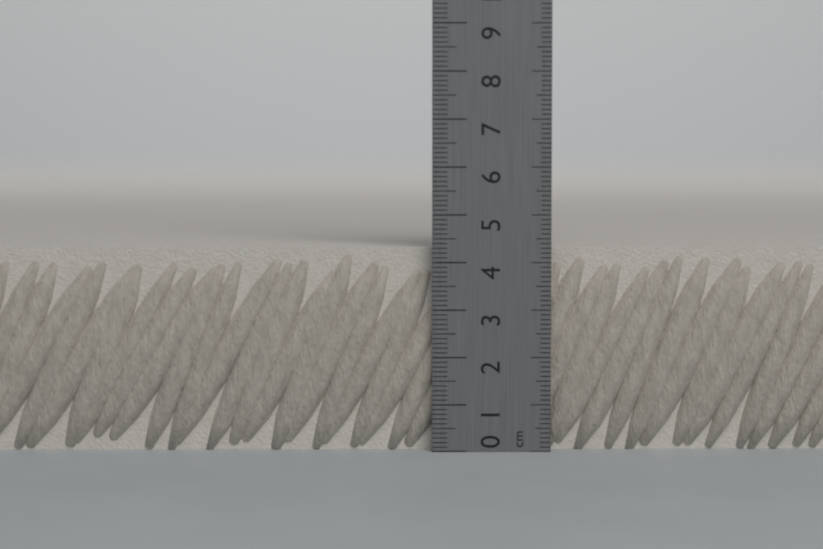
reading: 4.3 cm
